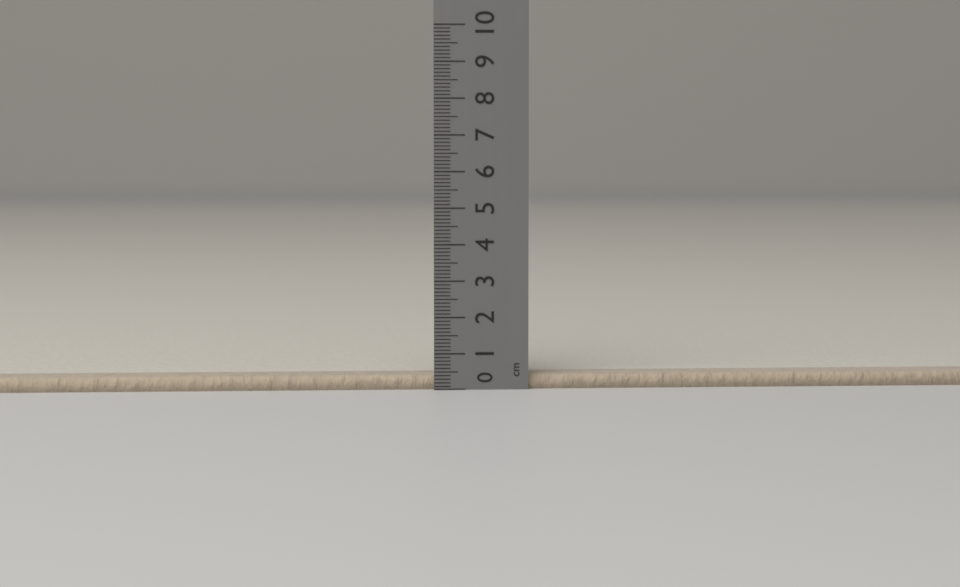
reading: 0.4 cm
